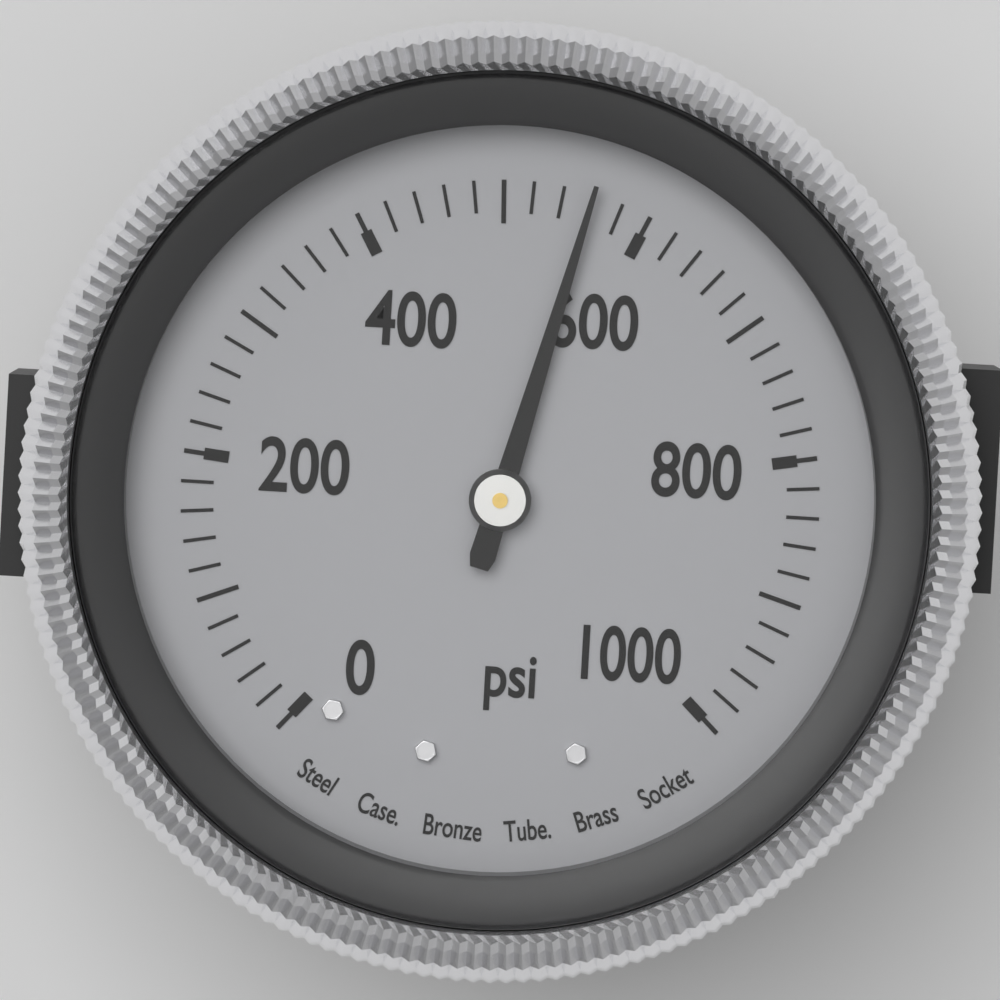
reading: 560 psi
